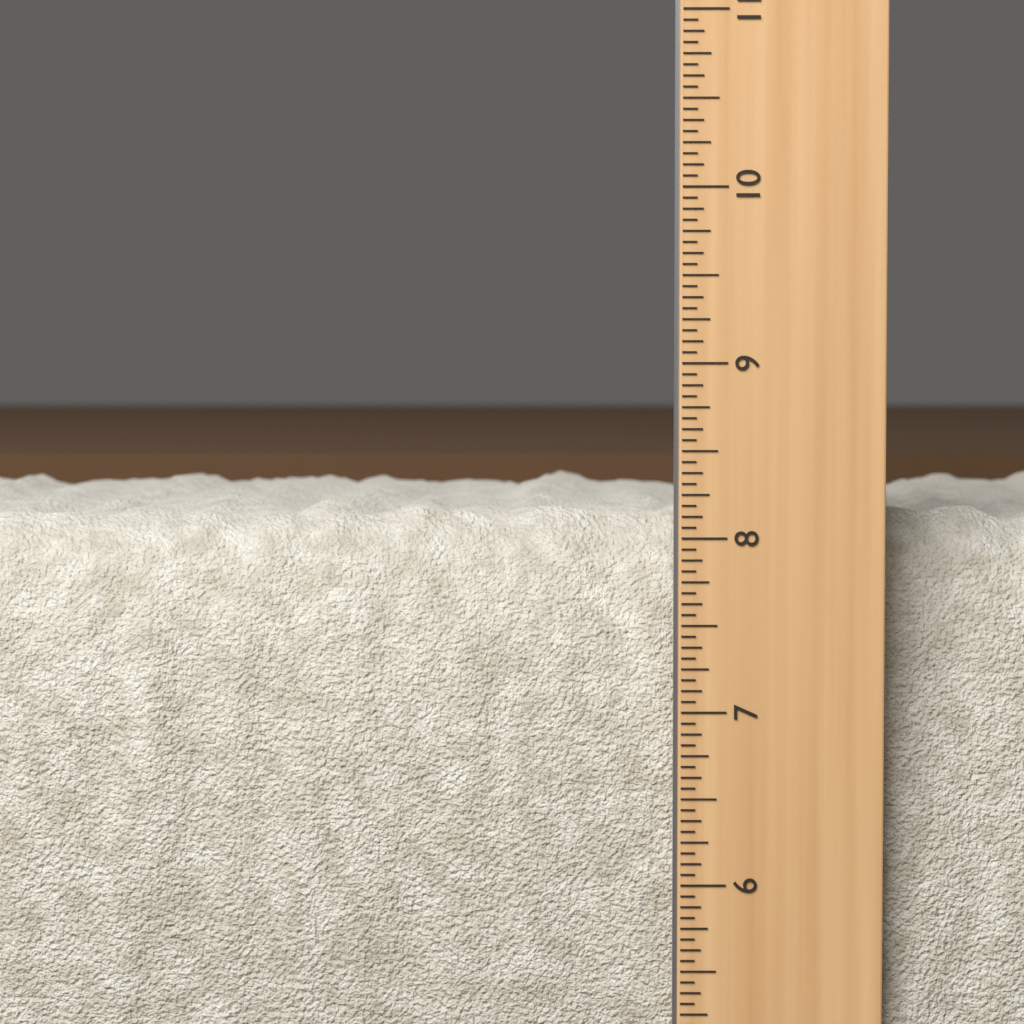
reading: 8.1875 in
